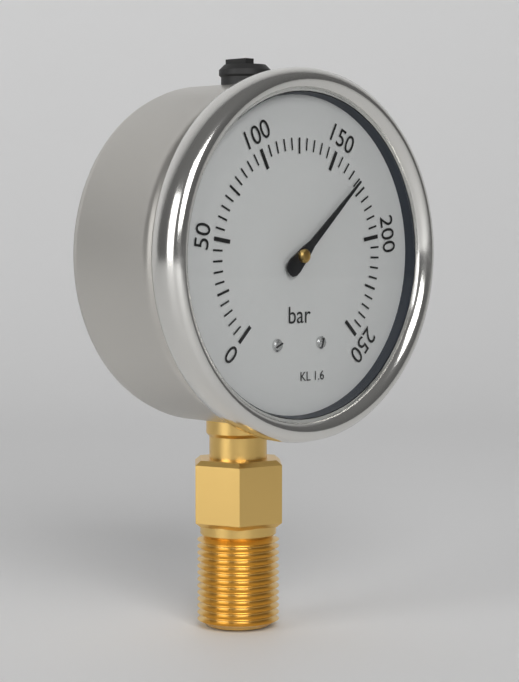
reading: 170 bar
